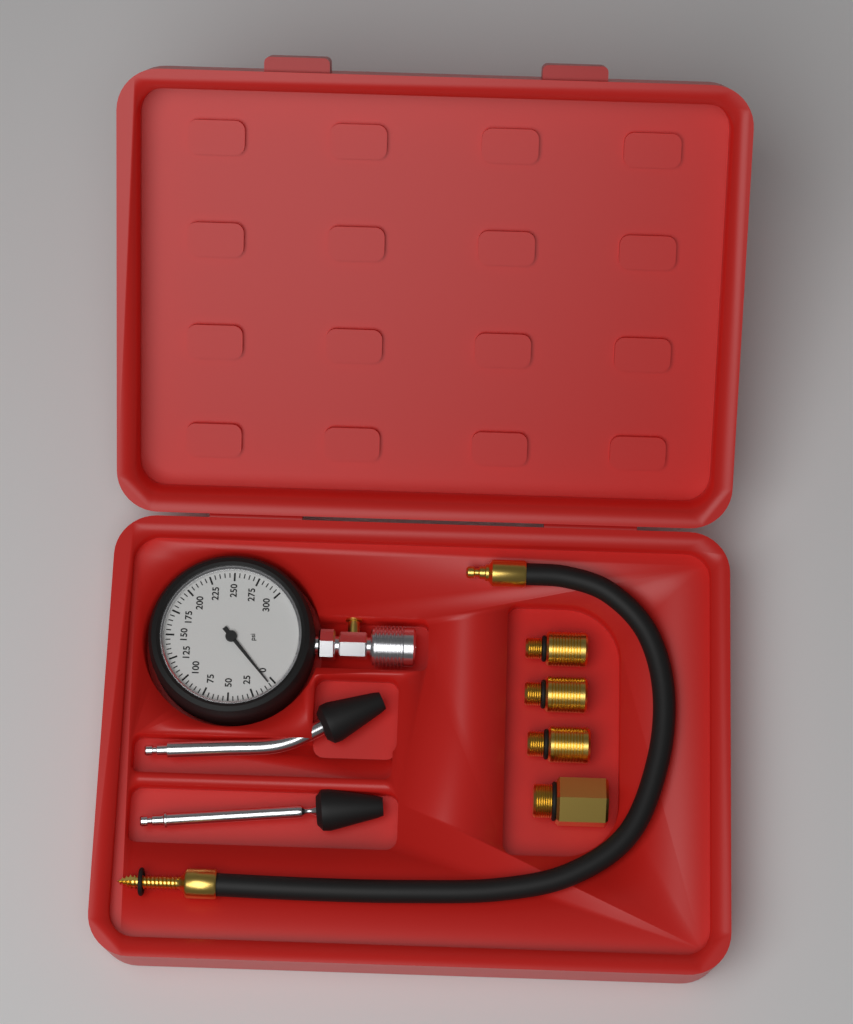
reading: 5 psi
